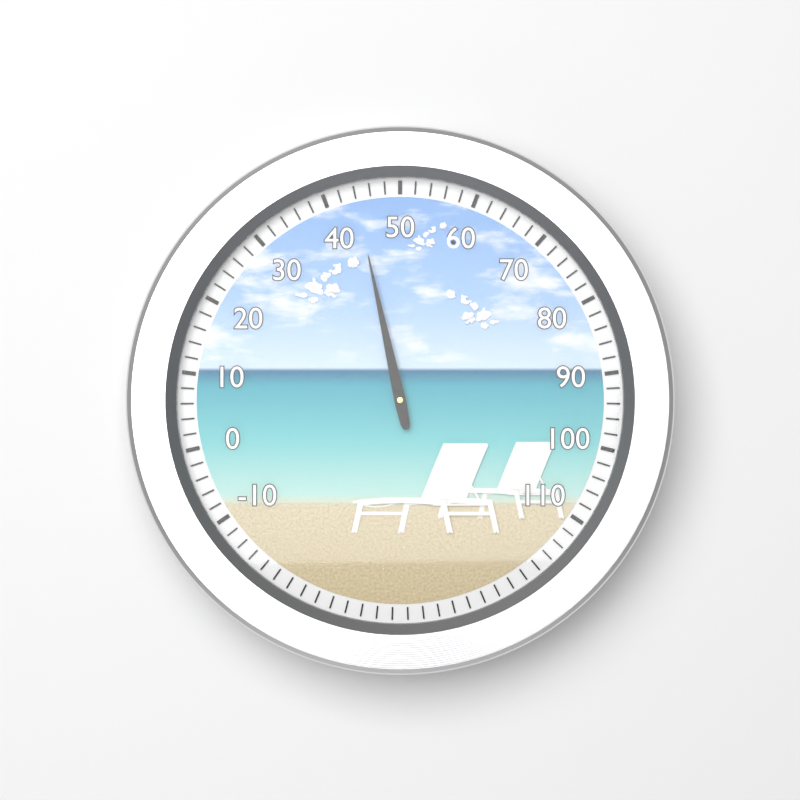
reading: 44 (no unit)
